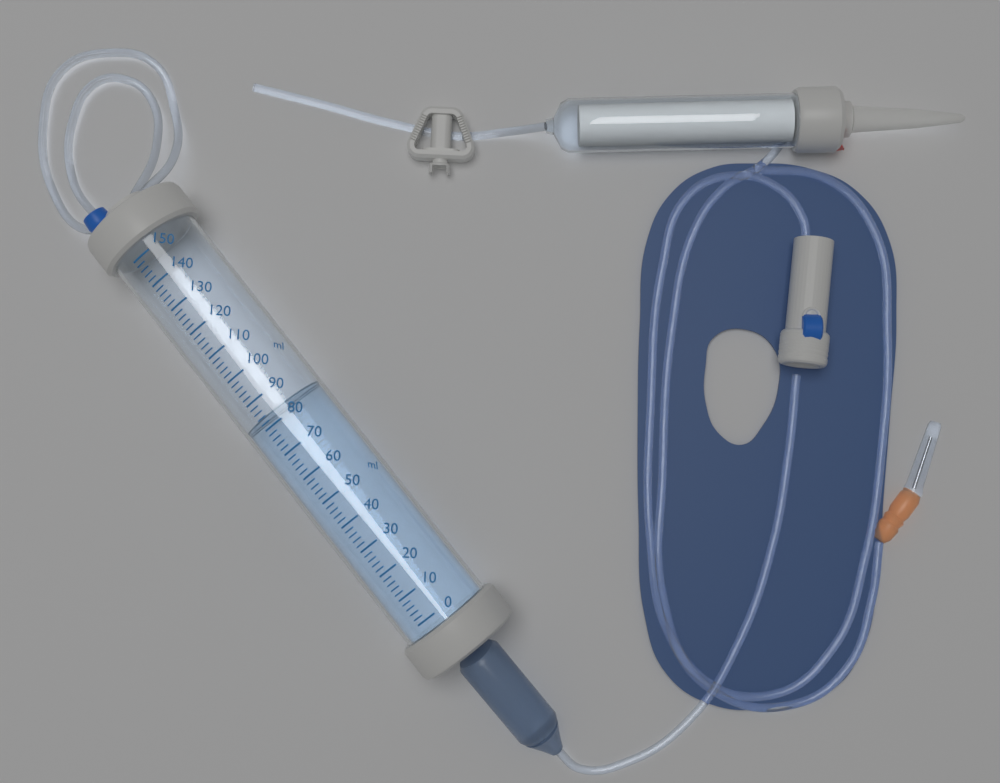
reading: 84 ml
